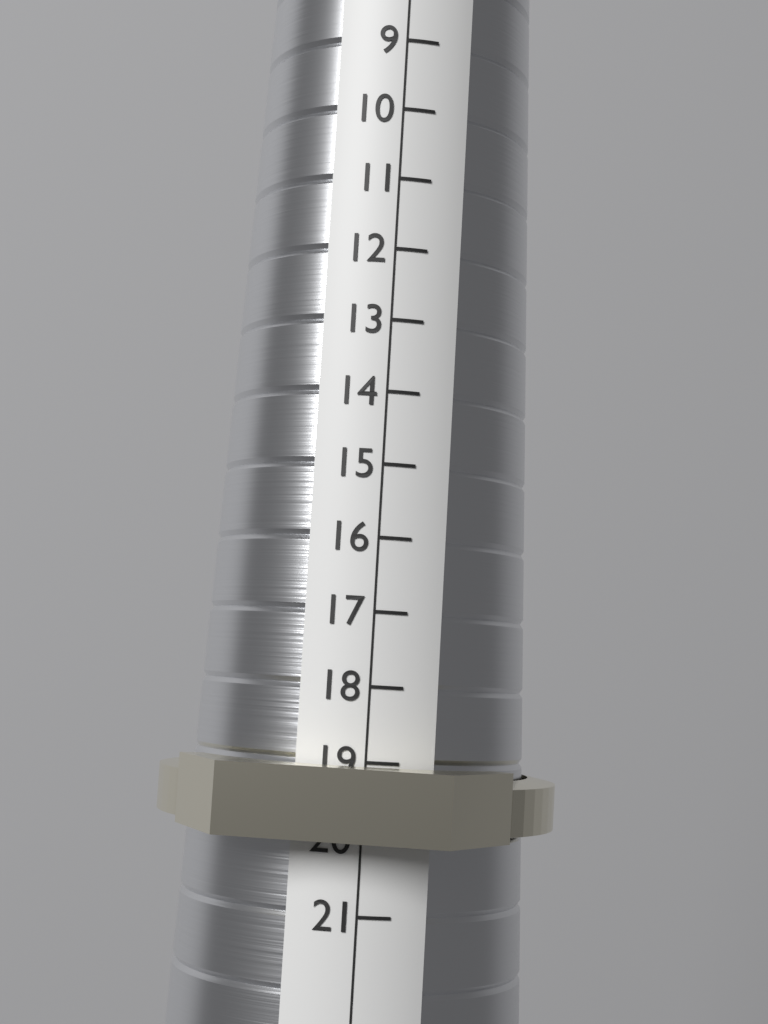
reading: 20 (no unit)
